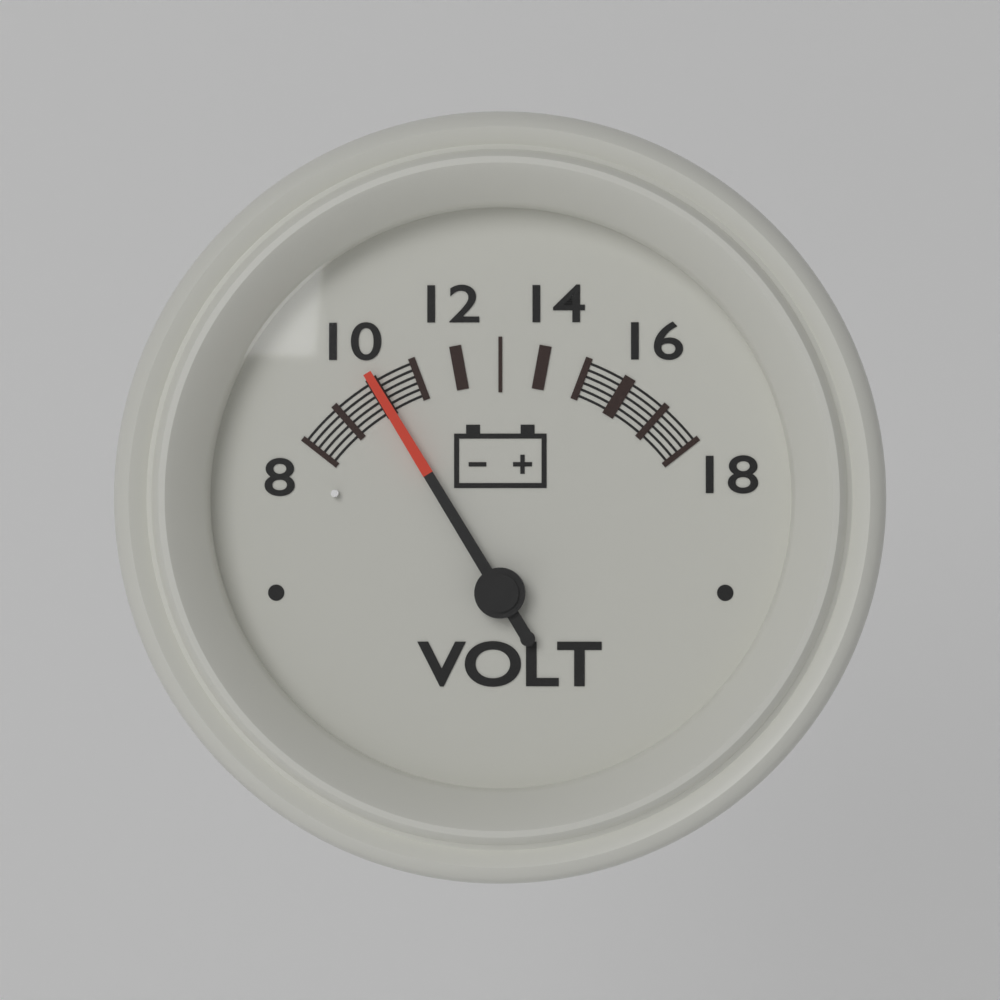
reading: 10 V
